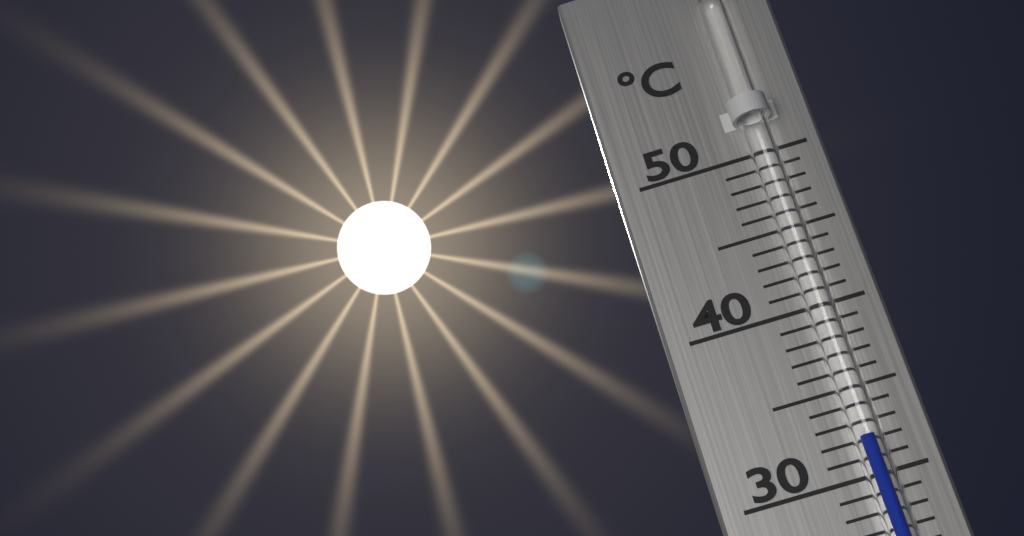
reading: 32 °C
